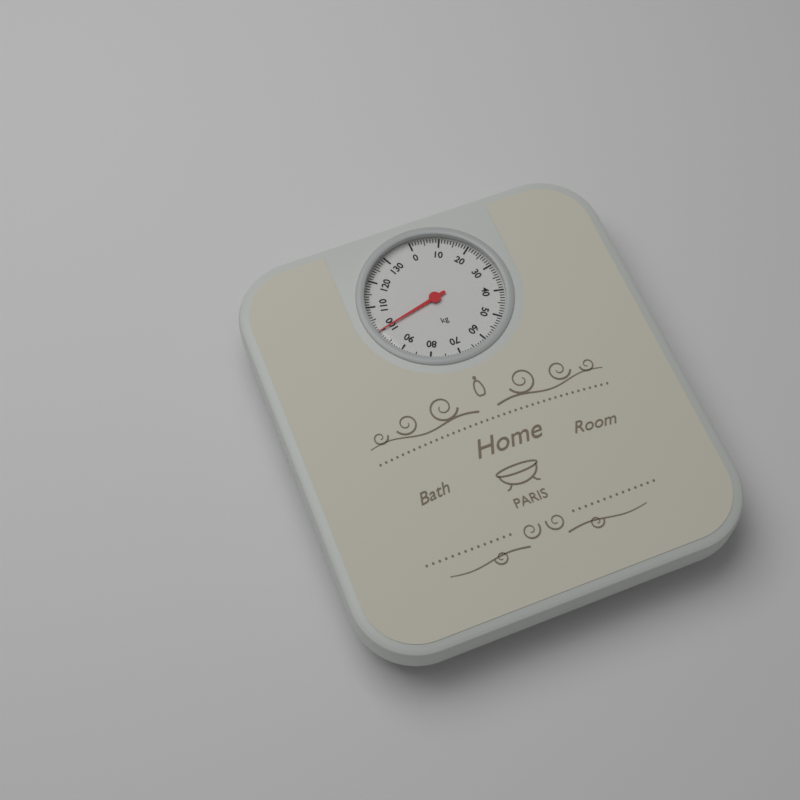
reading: 100 kg
